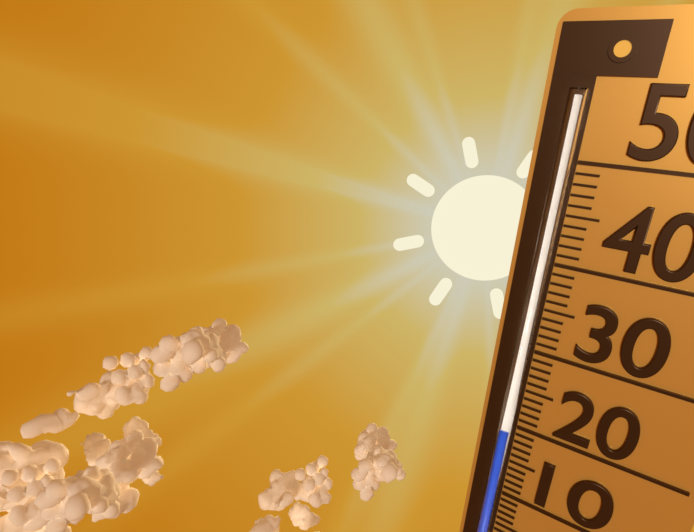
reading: 20 (no unit)
